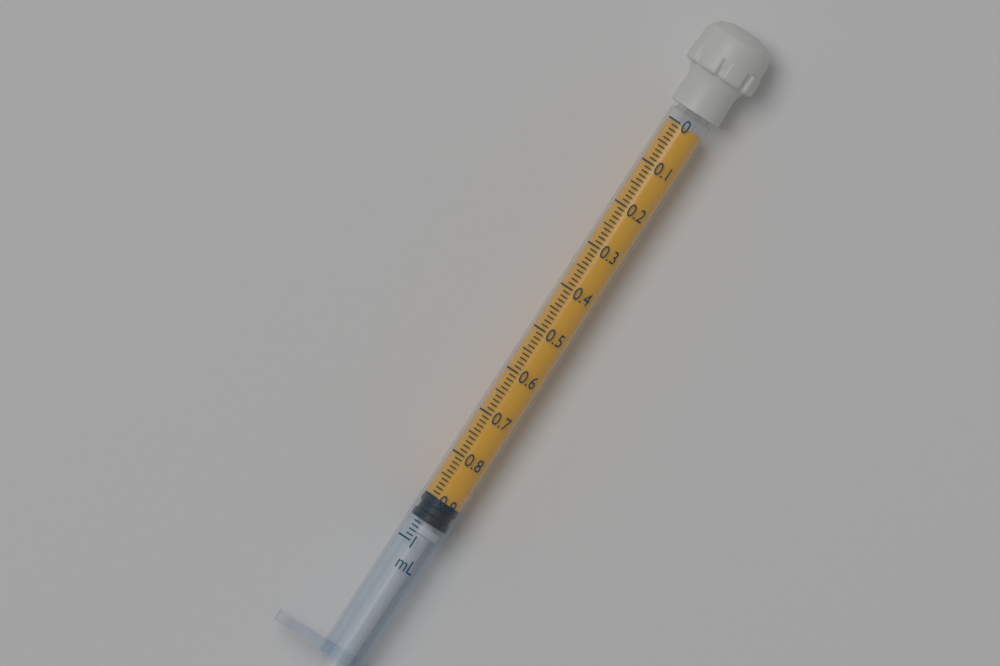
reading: 0.90 mL
